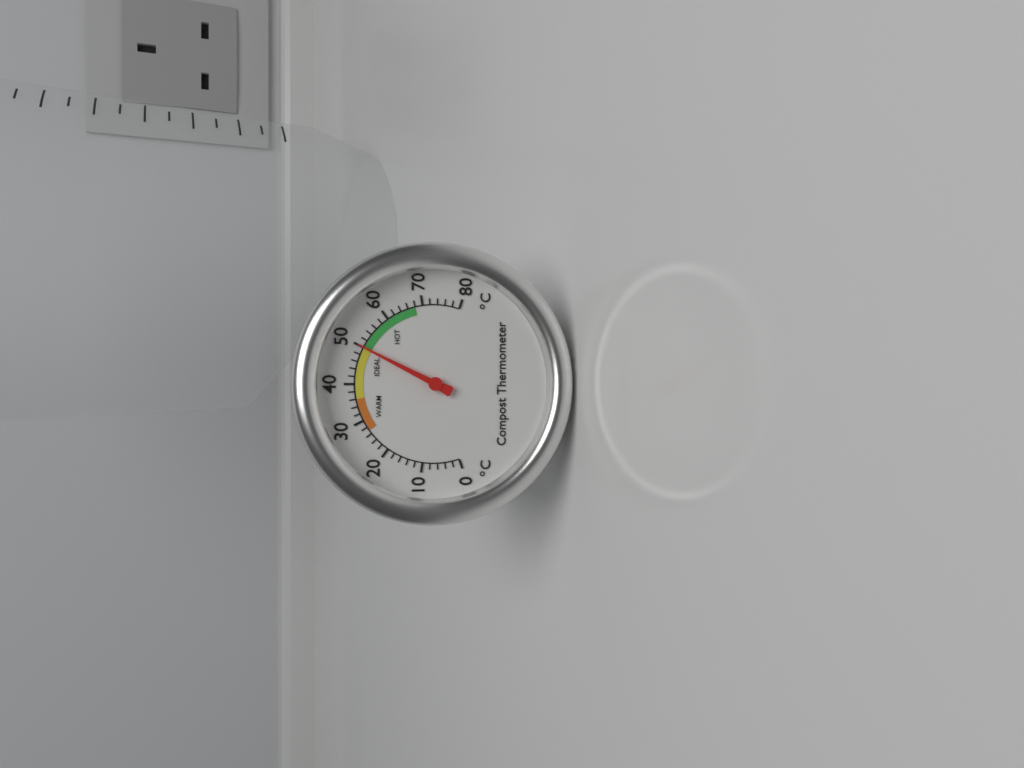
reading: 50 °C
